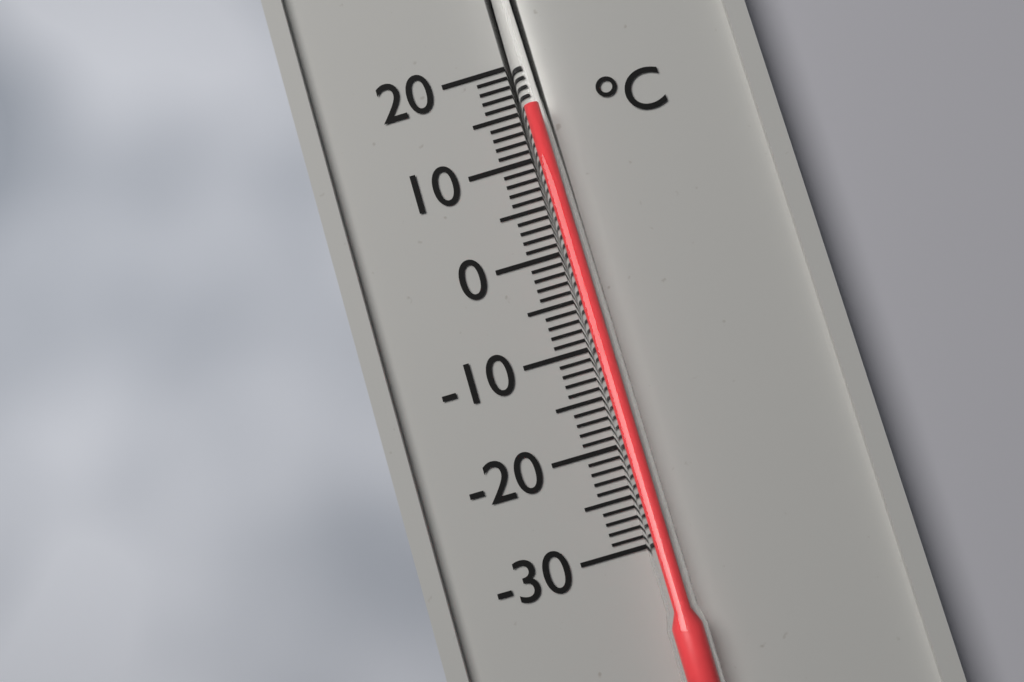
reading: 15 °C
